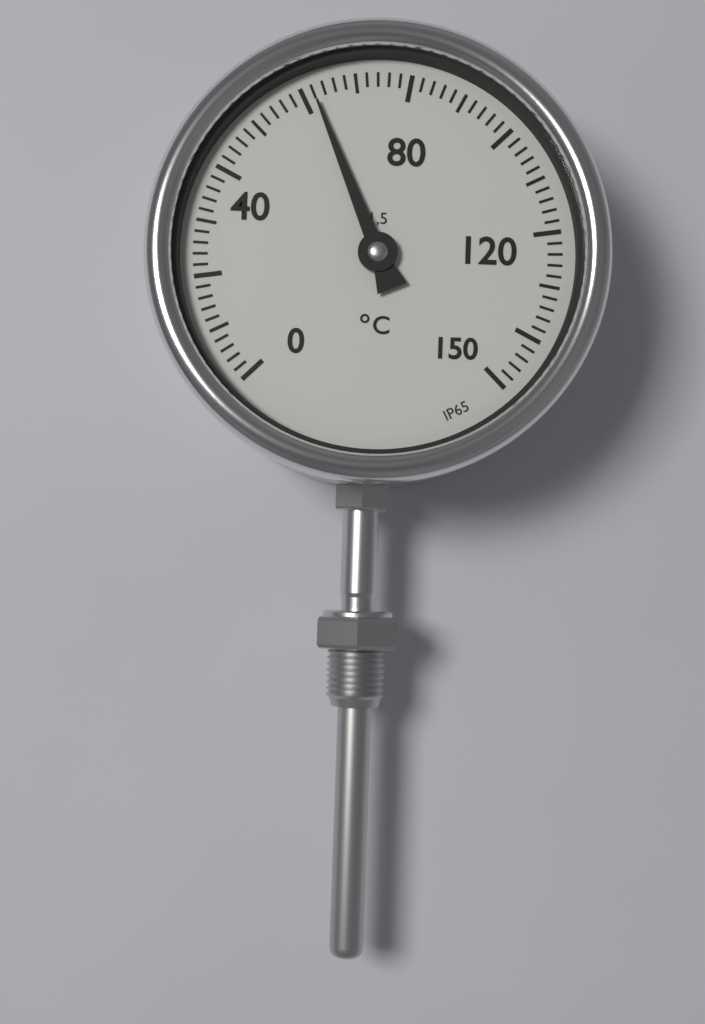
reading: 62 °C
